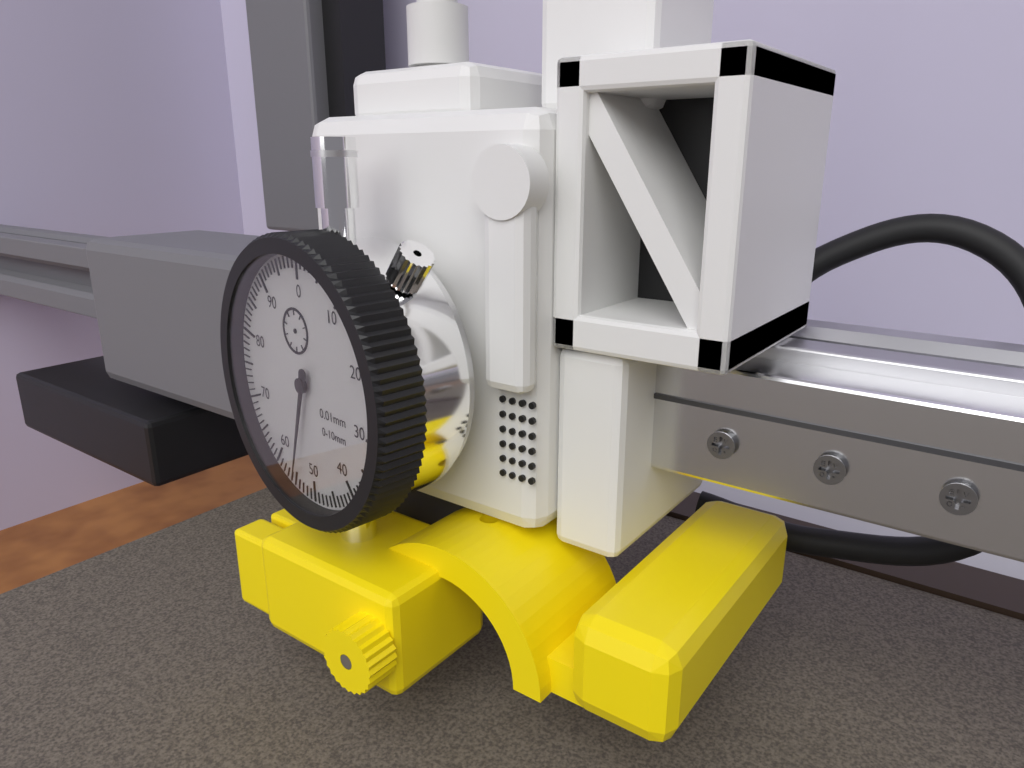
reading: 55 0.01mm
